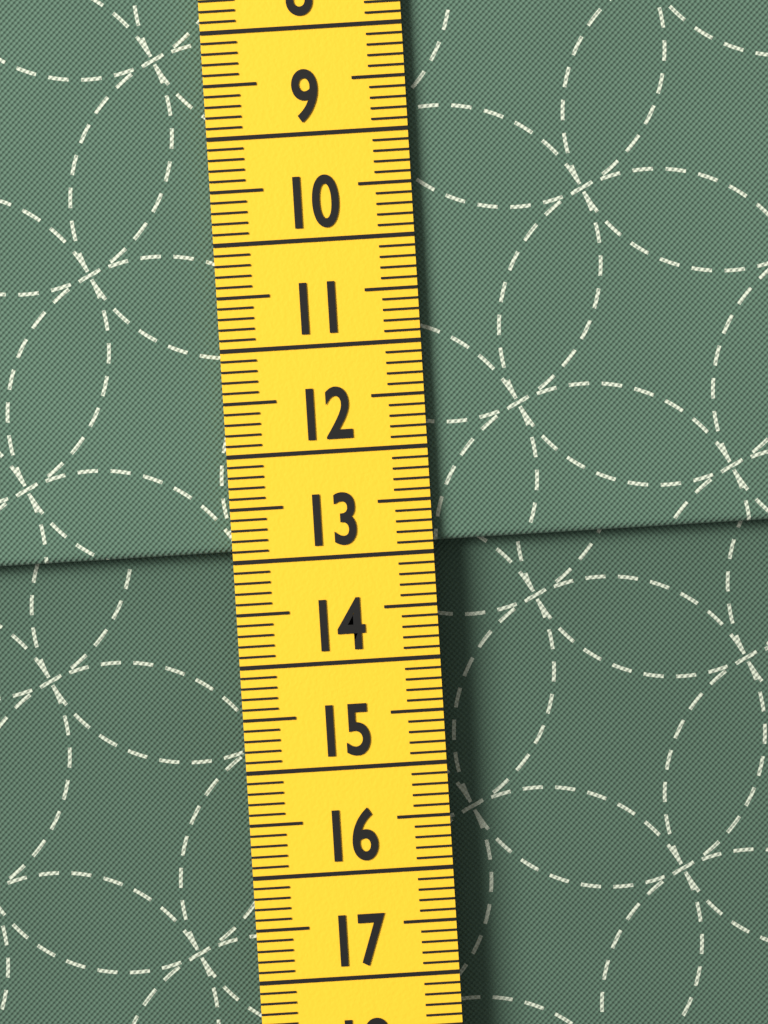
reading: 12.9 cm
